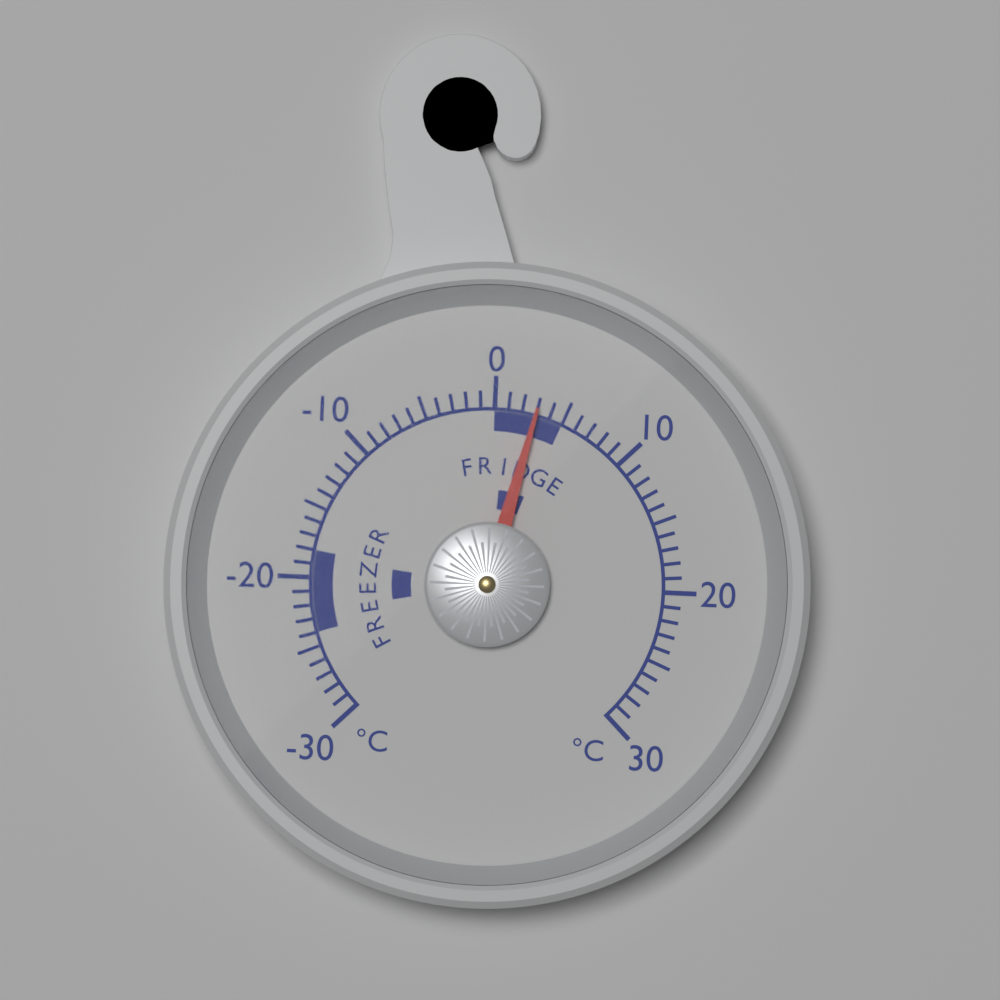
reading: 3 °C
